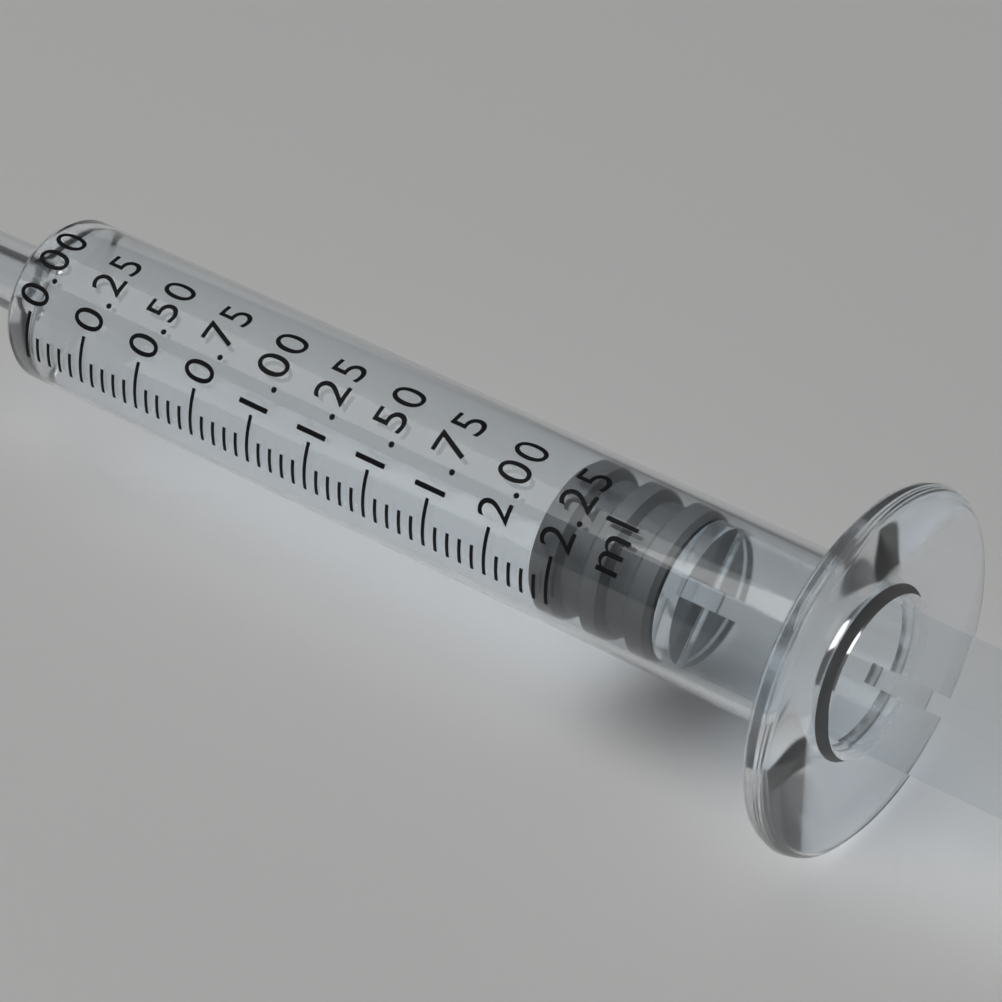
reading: 2.15 ml
